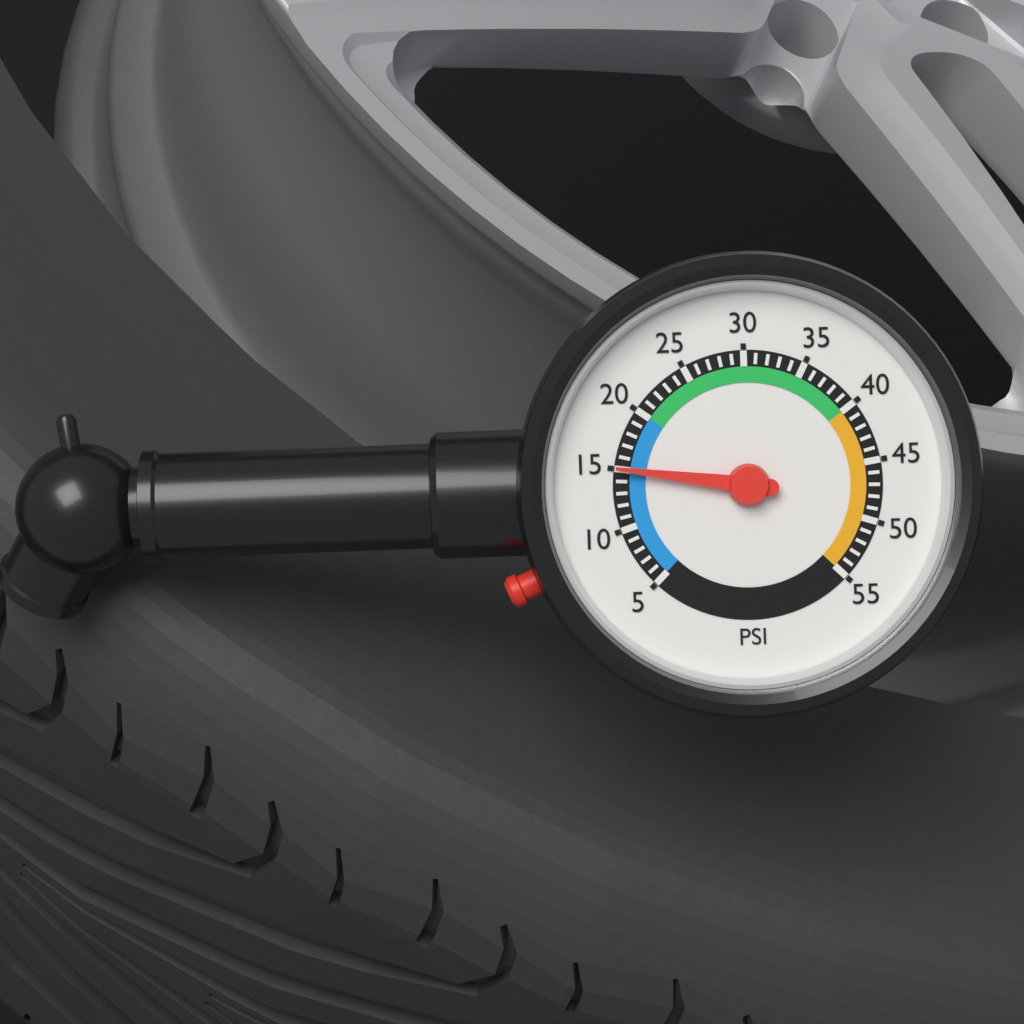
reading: 15 psi
